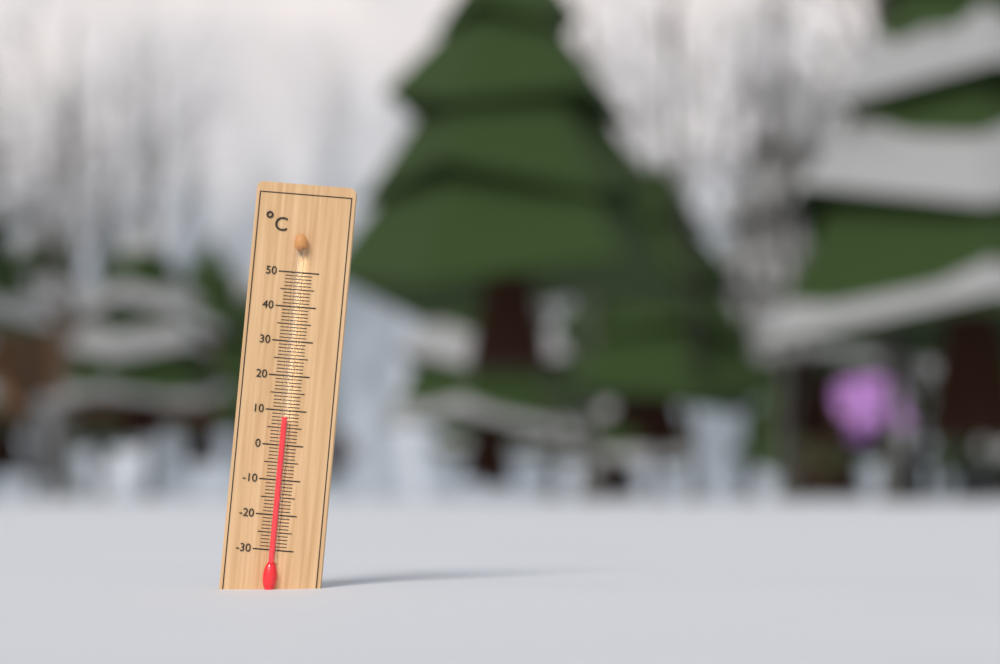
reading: 8 °C
